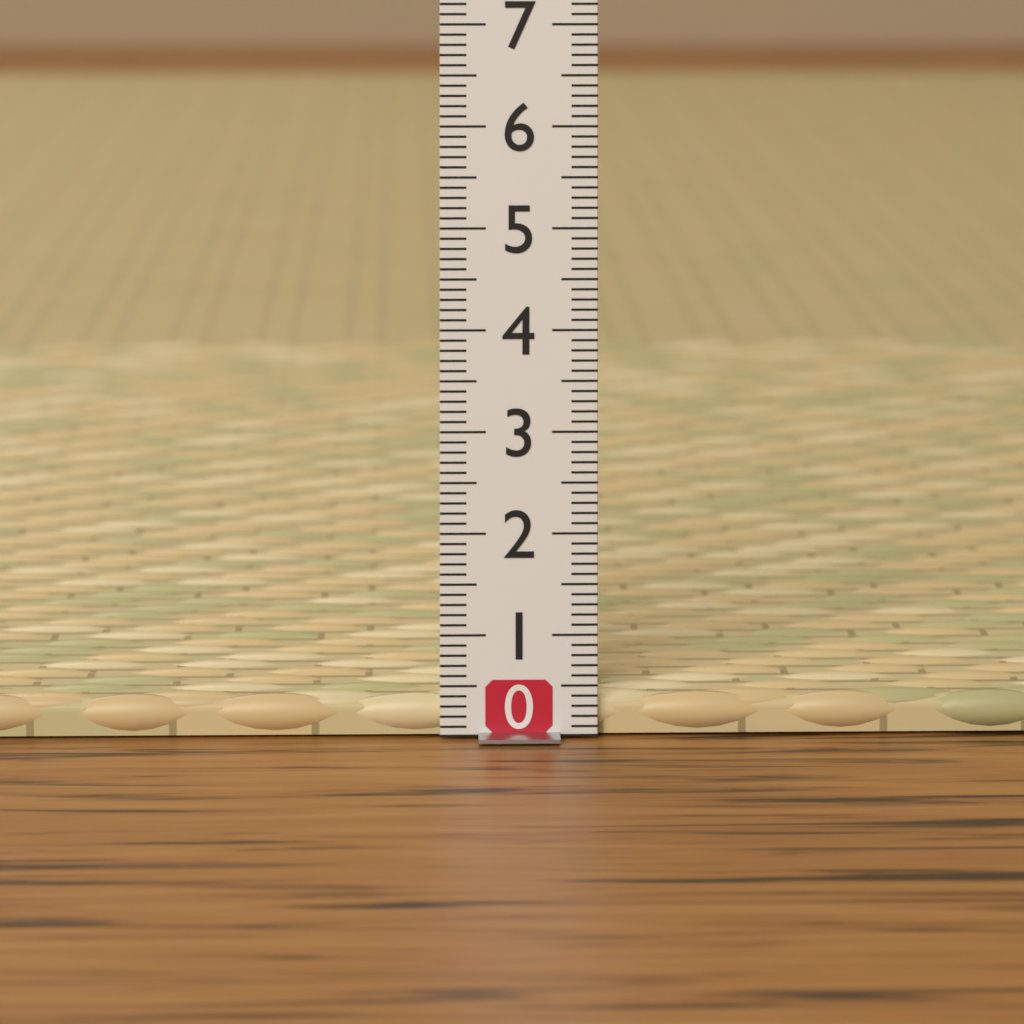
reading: 0.4 (no unit)
